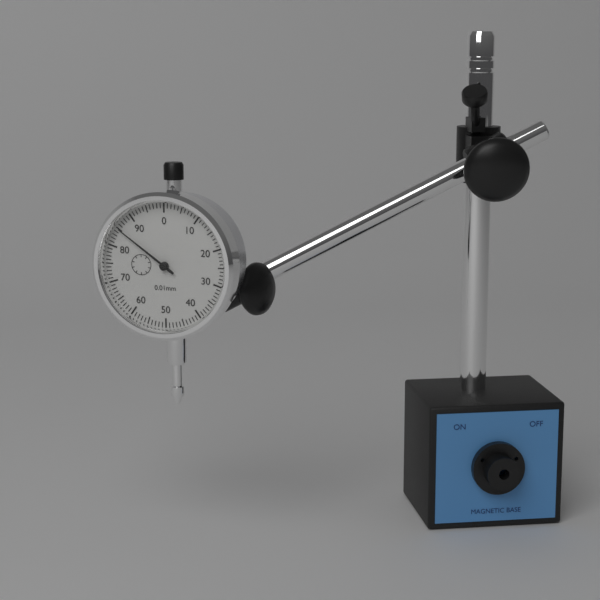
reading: 0.85 mm
